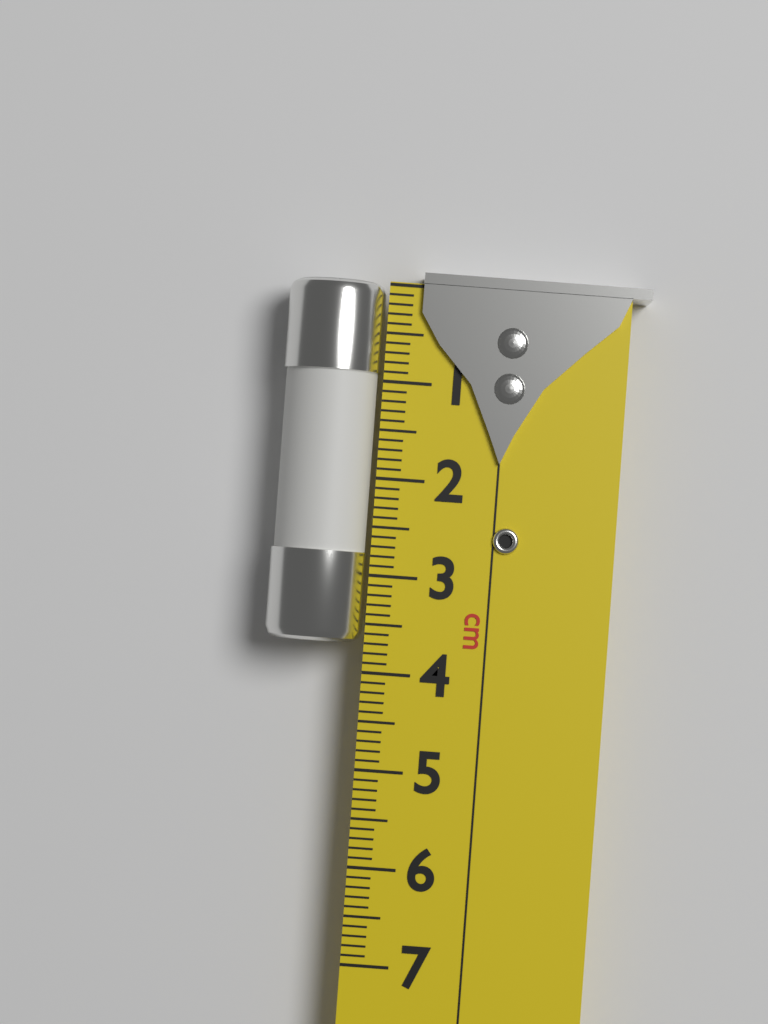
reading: 3.7 cm
